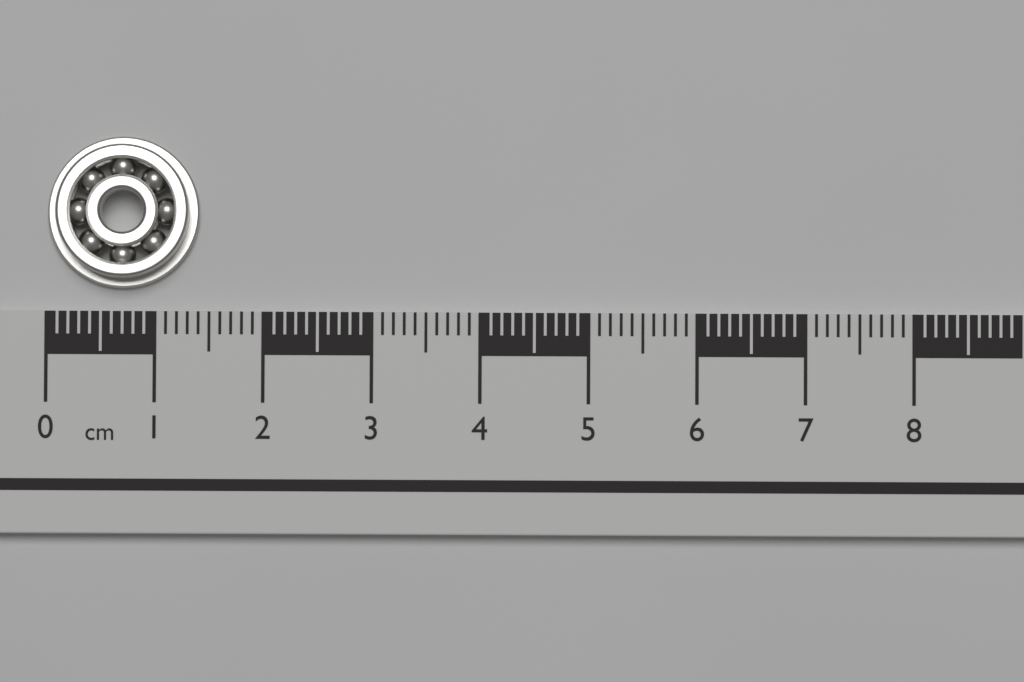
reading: 1.4 cm
